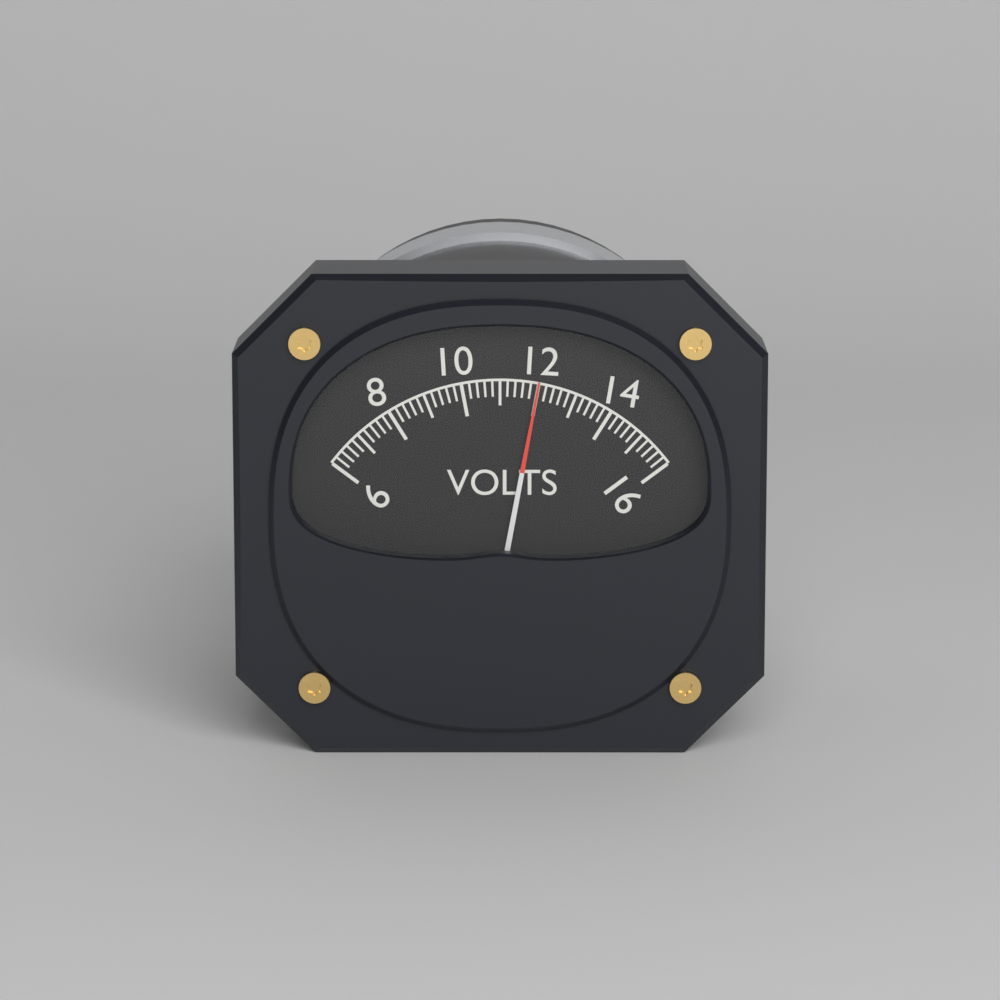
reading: 12.0 V
